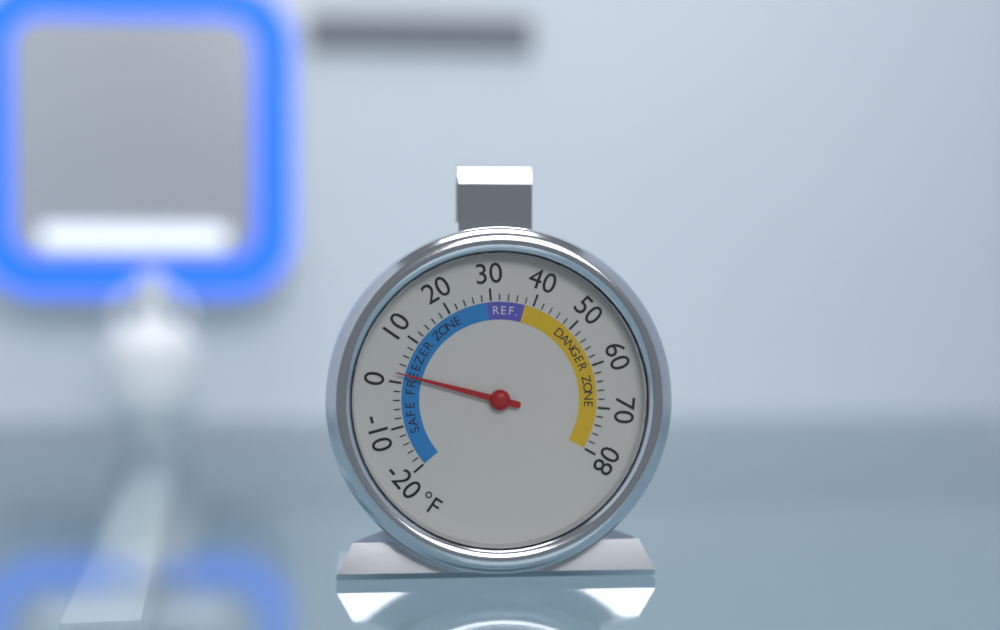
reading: 2 °F
